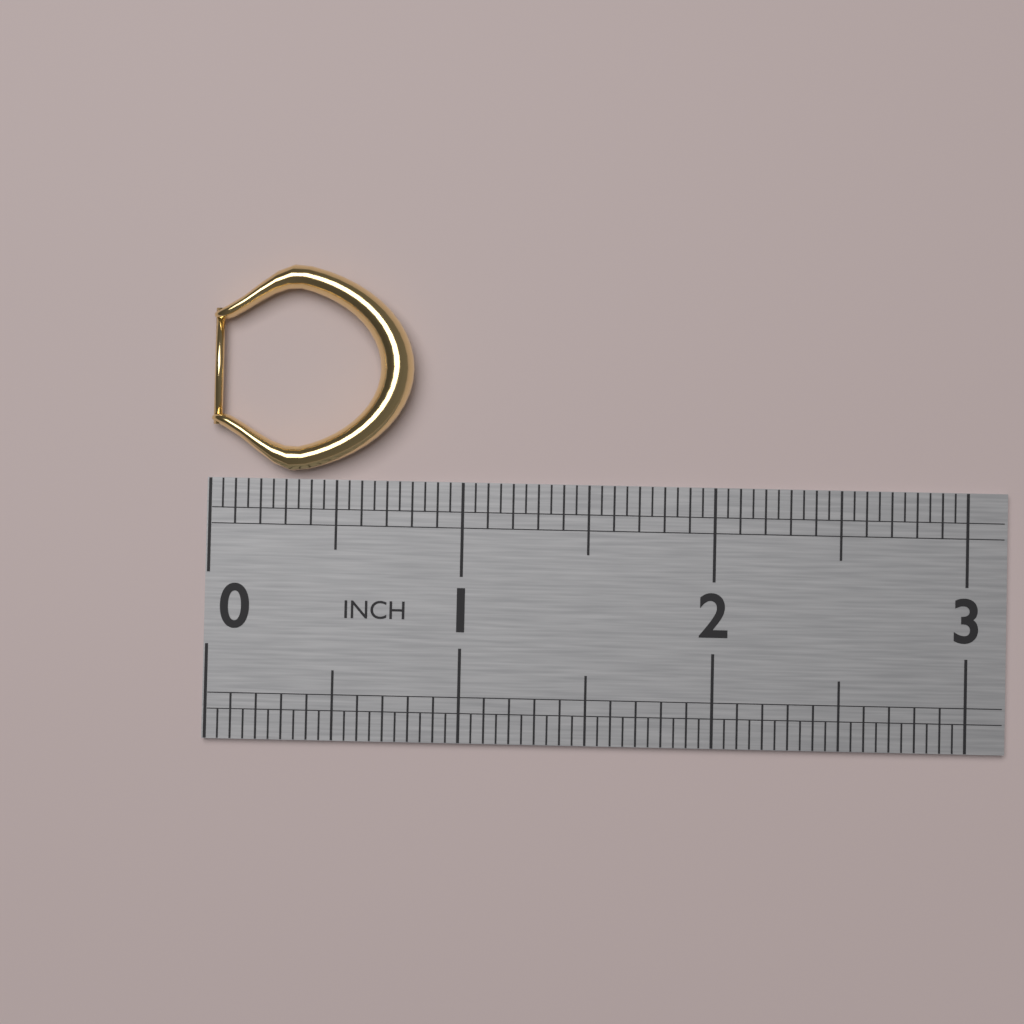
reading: 0.80 in
